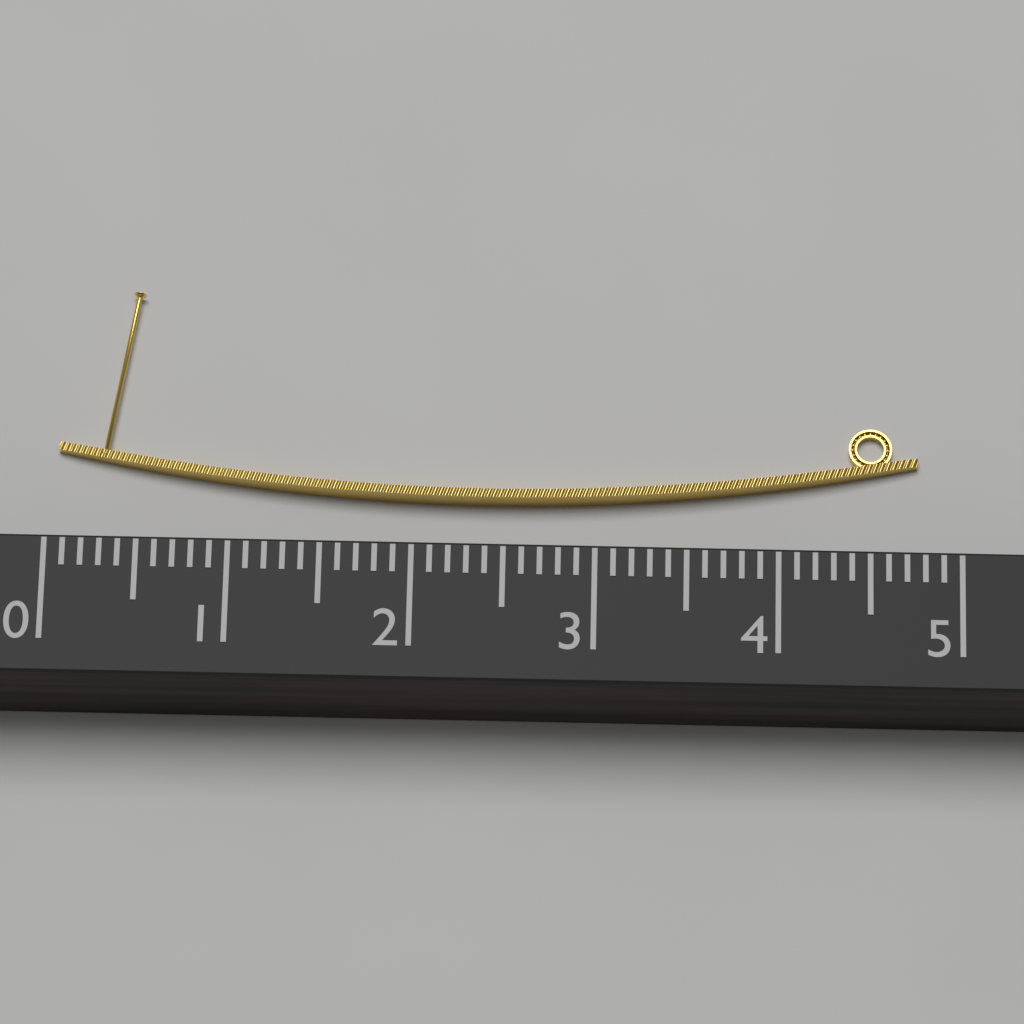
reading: 4.8 (no unit)
